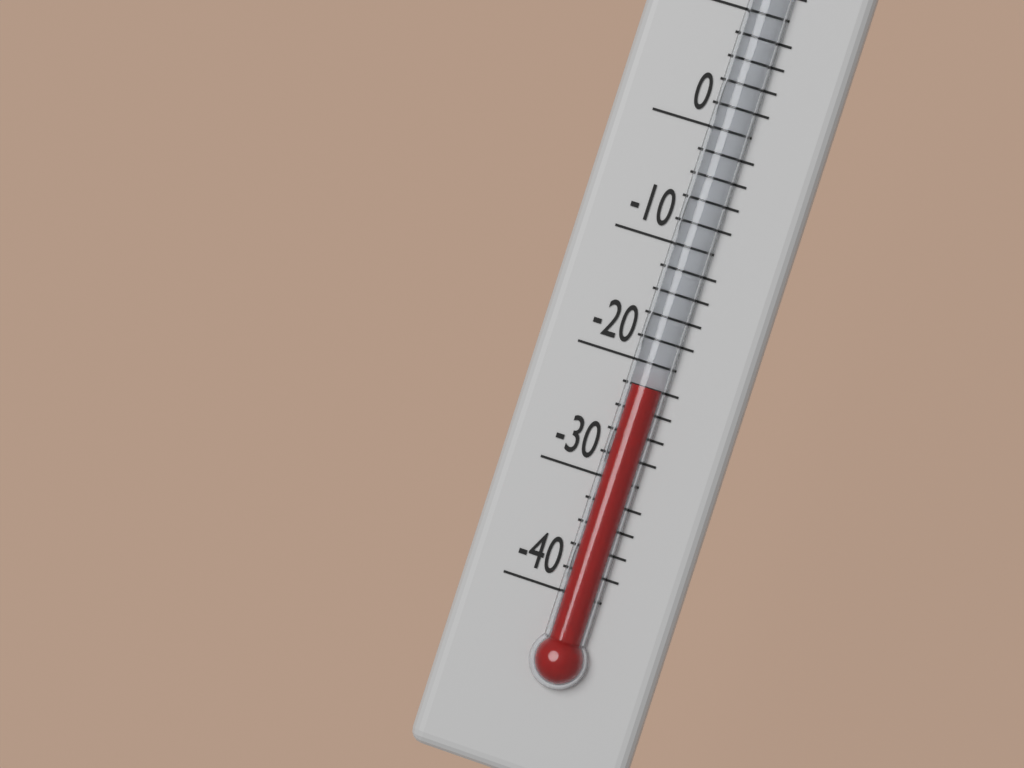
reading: -22 °F
